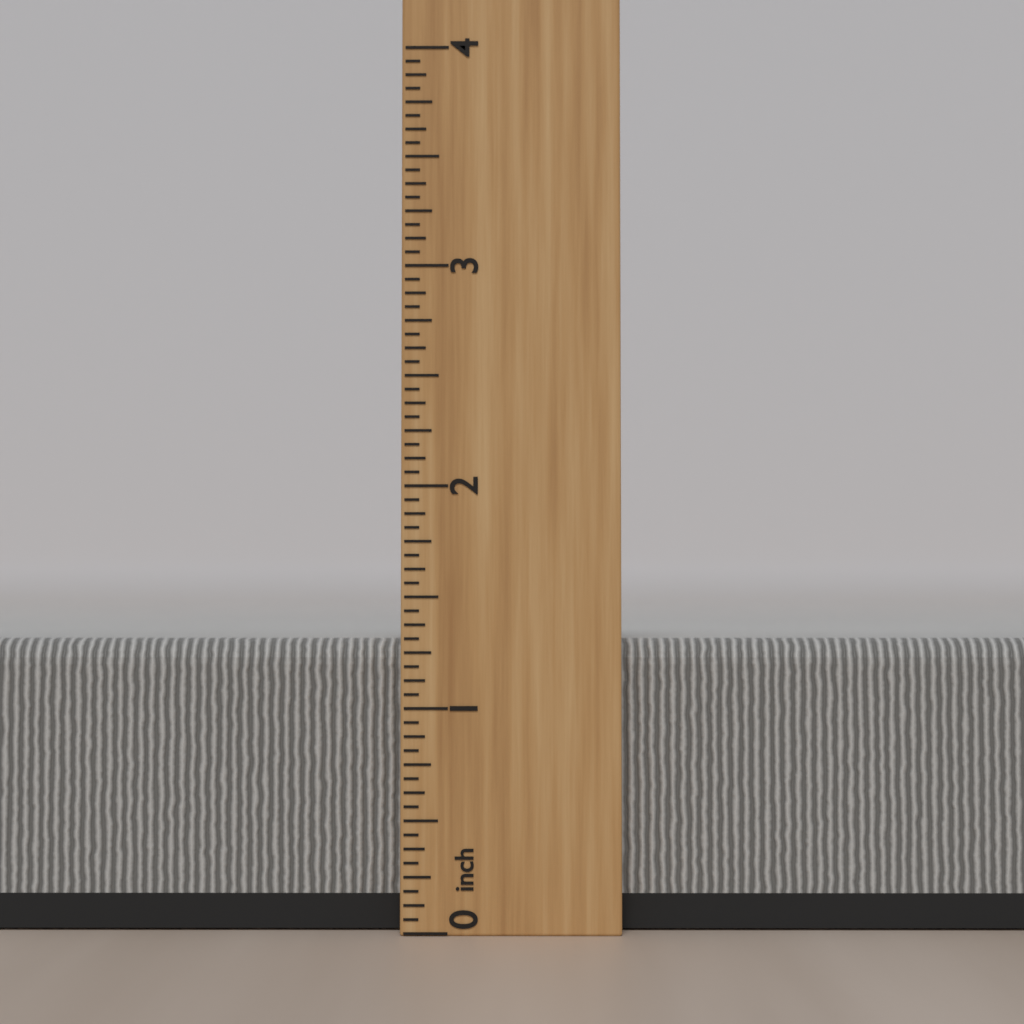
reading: 1.3125 inch
